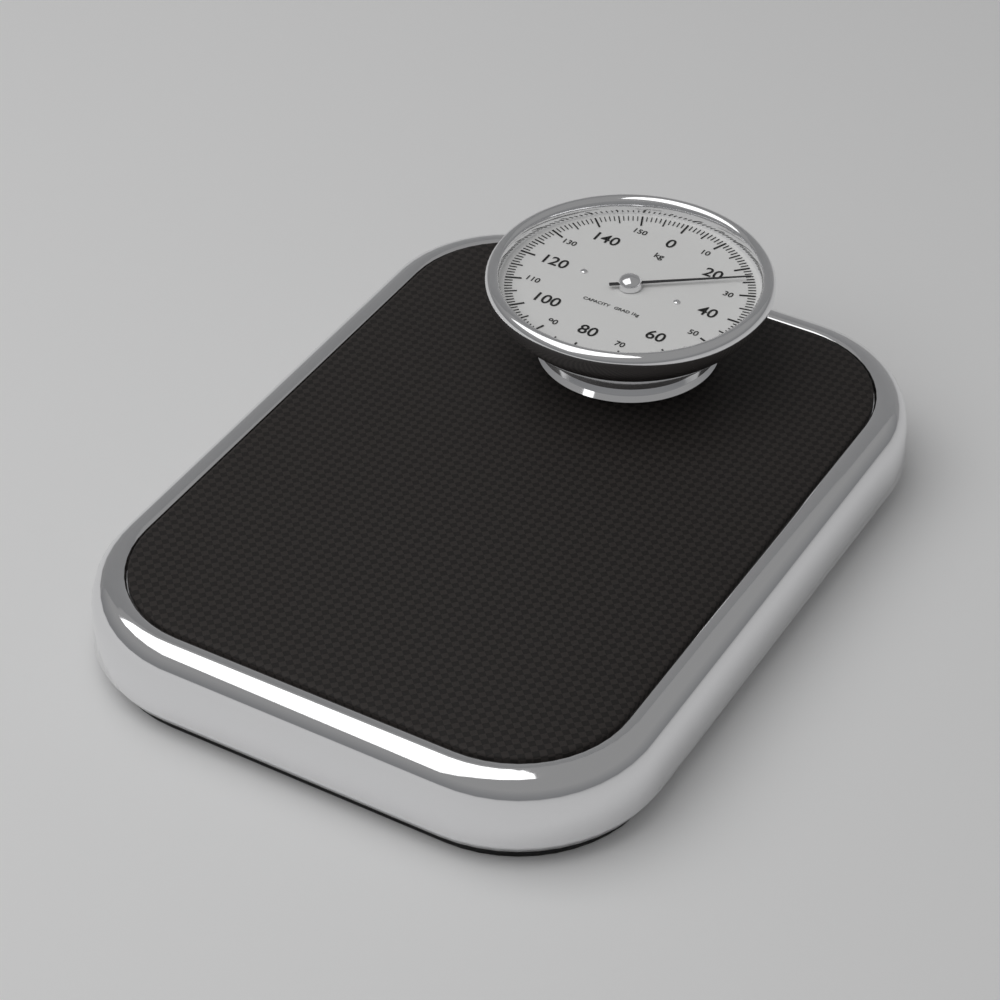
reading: 24 kg
